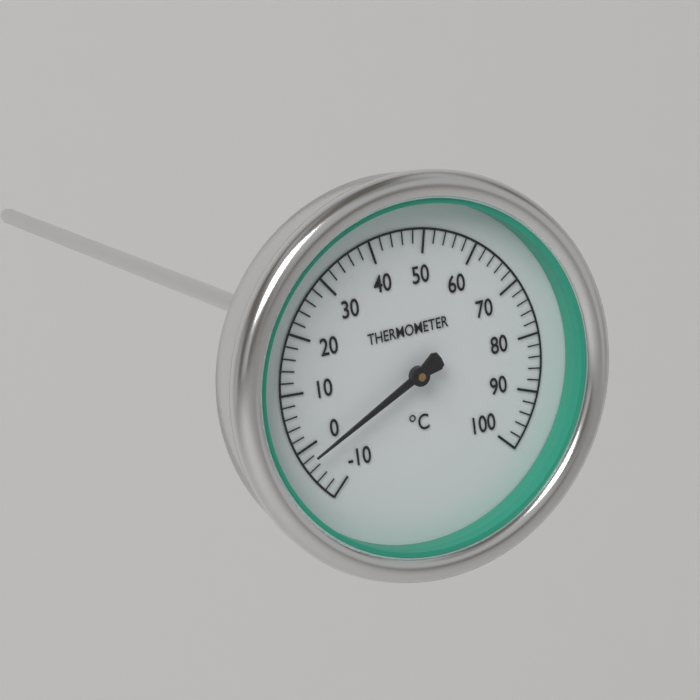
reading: -2 °C
